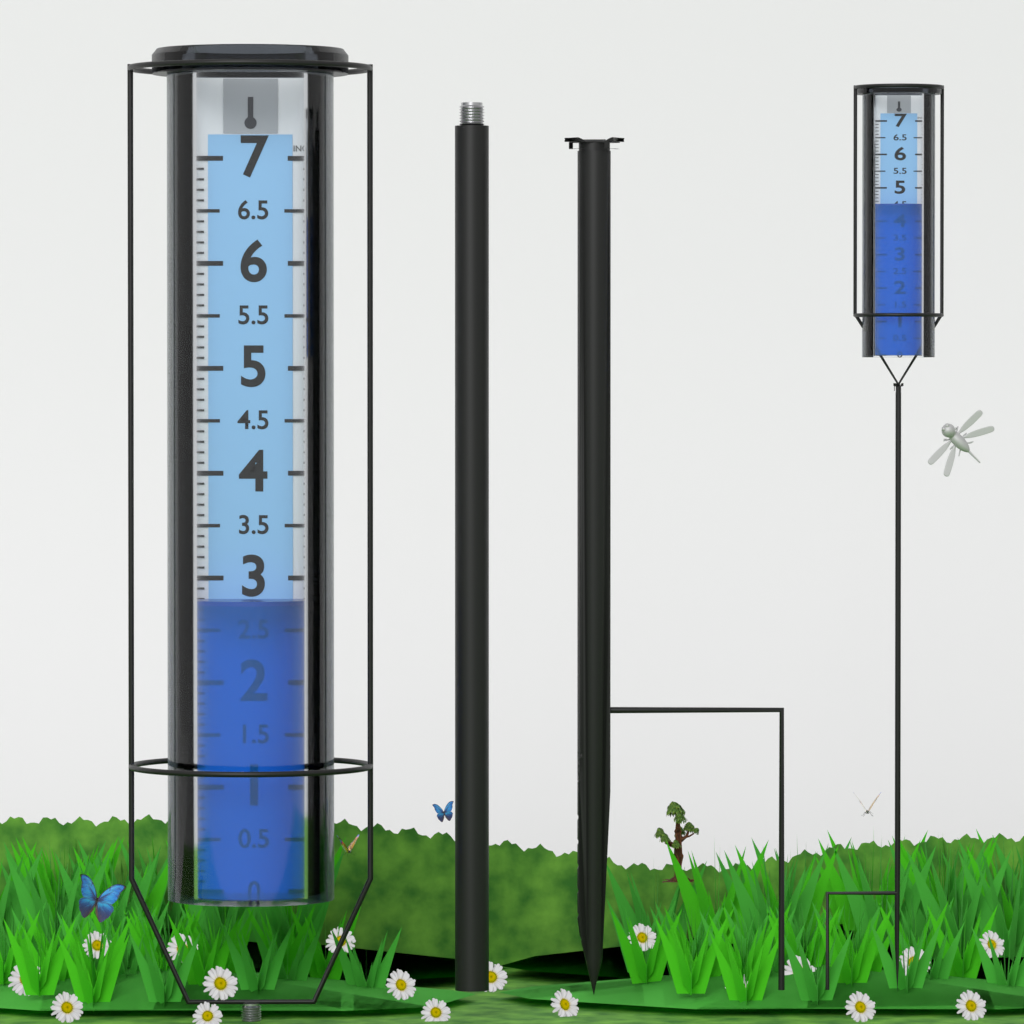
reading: 2.8 in
